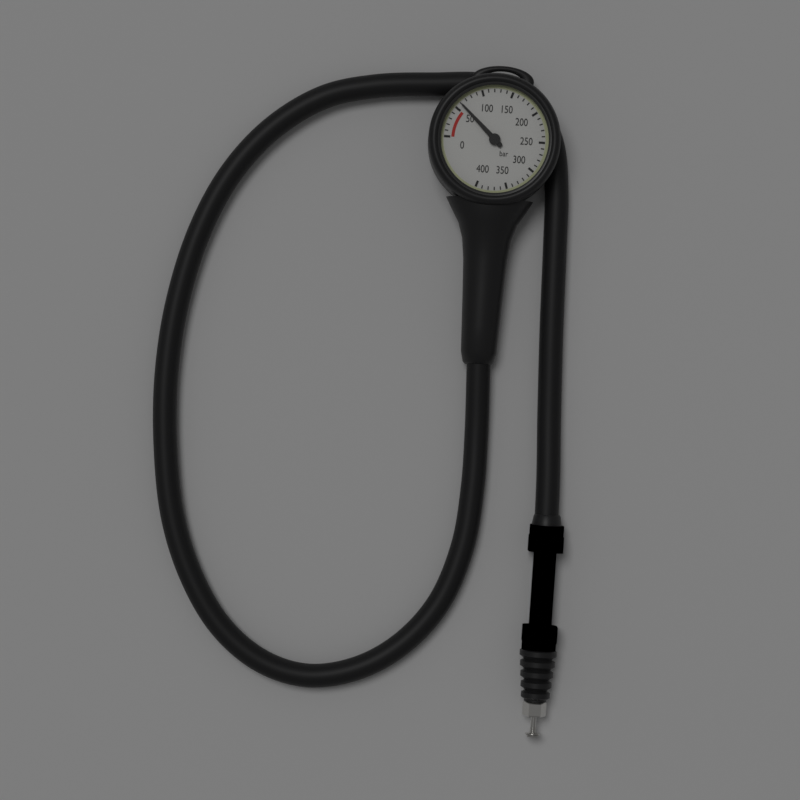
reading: 60 bar
